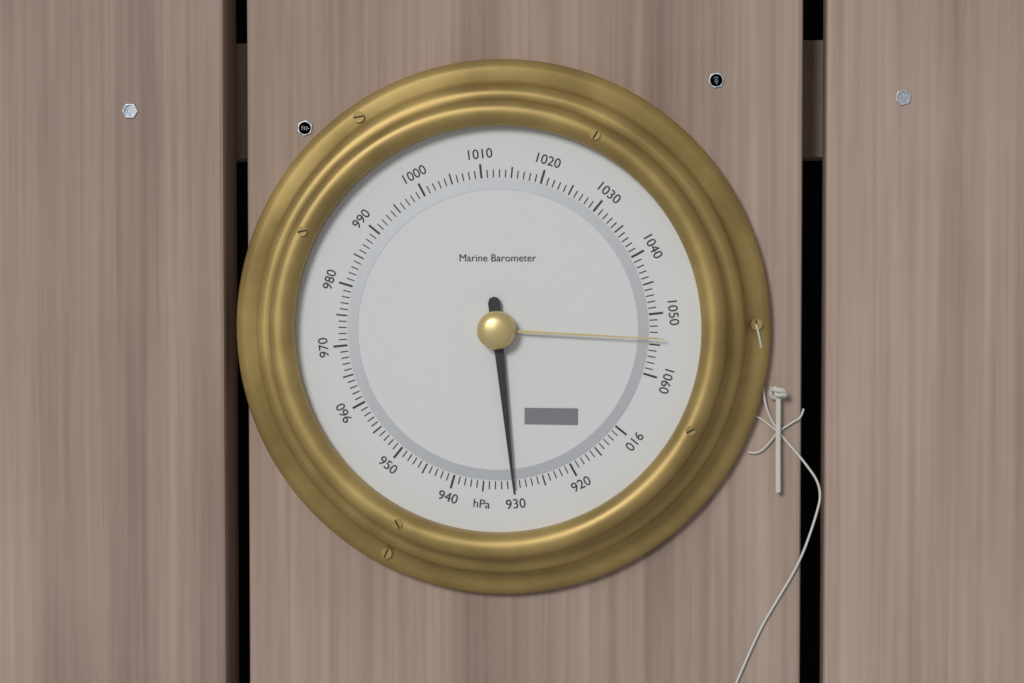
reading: 930 hPa
